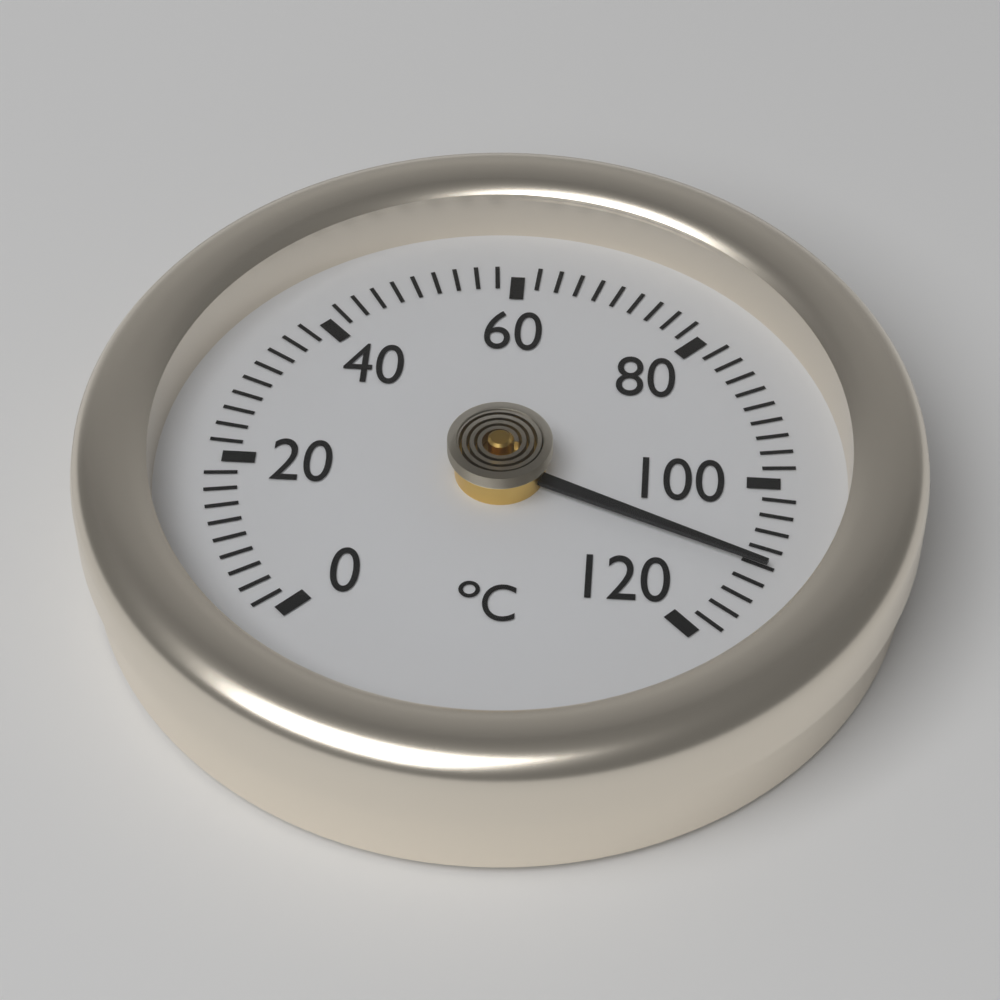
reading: 110 °C
